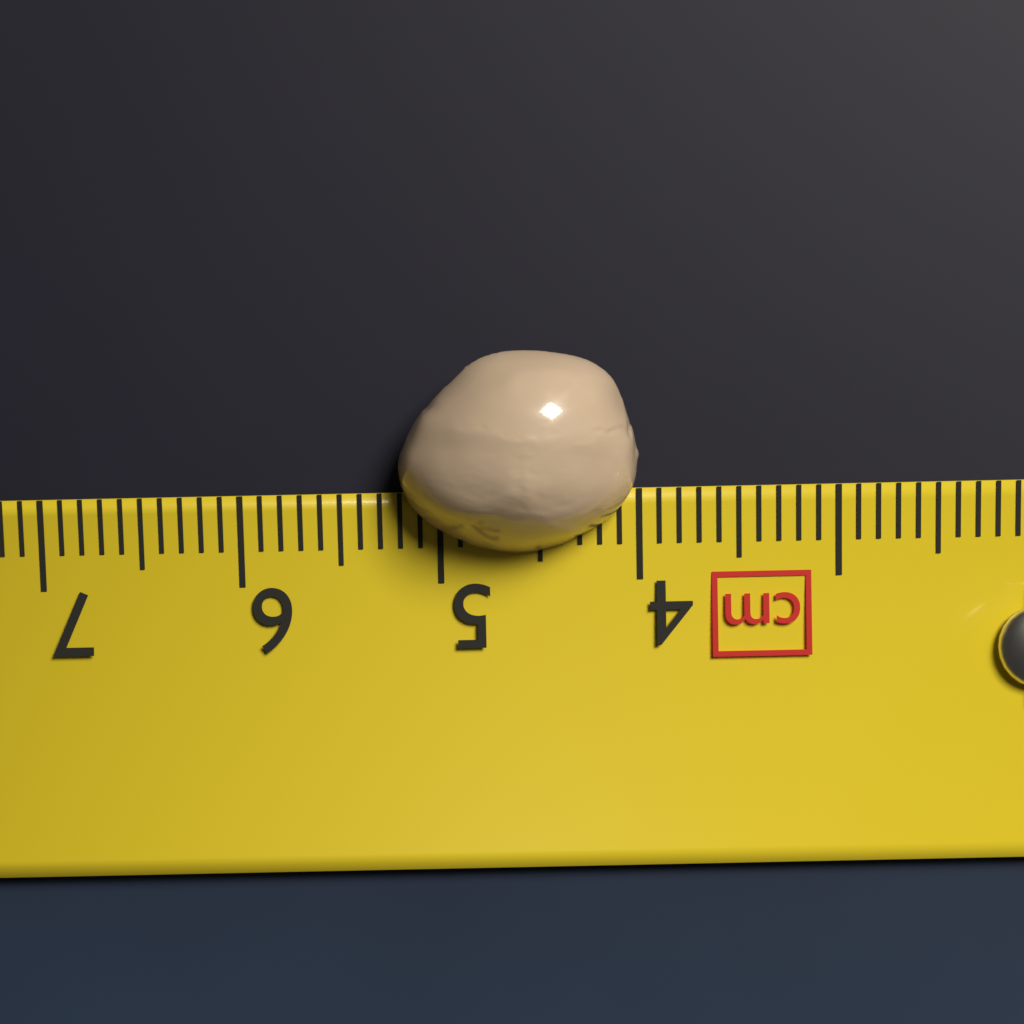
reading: 5.2 cm
